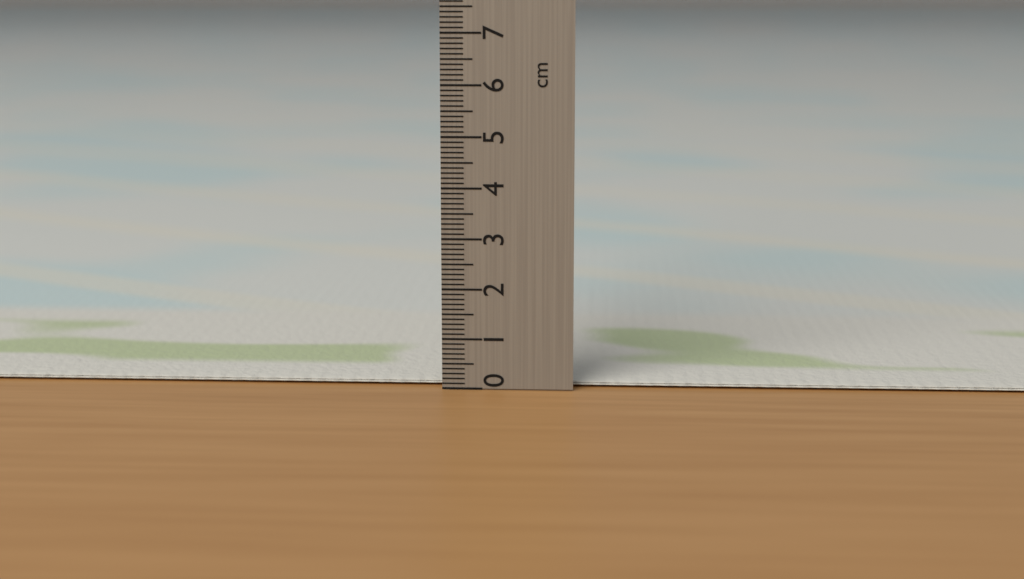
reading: 0.1 cm
